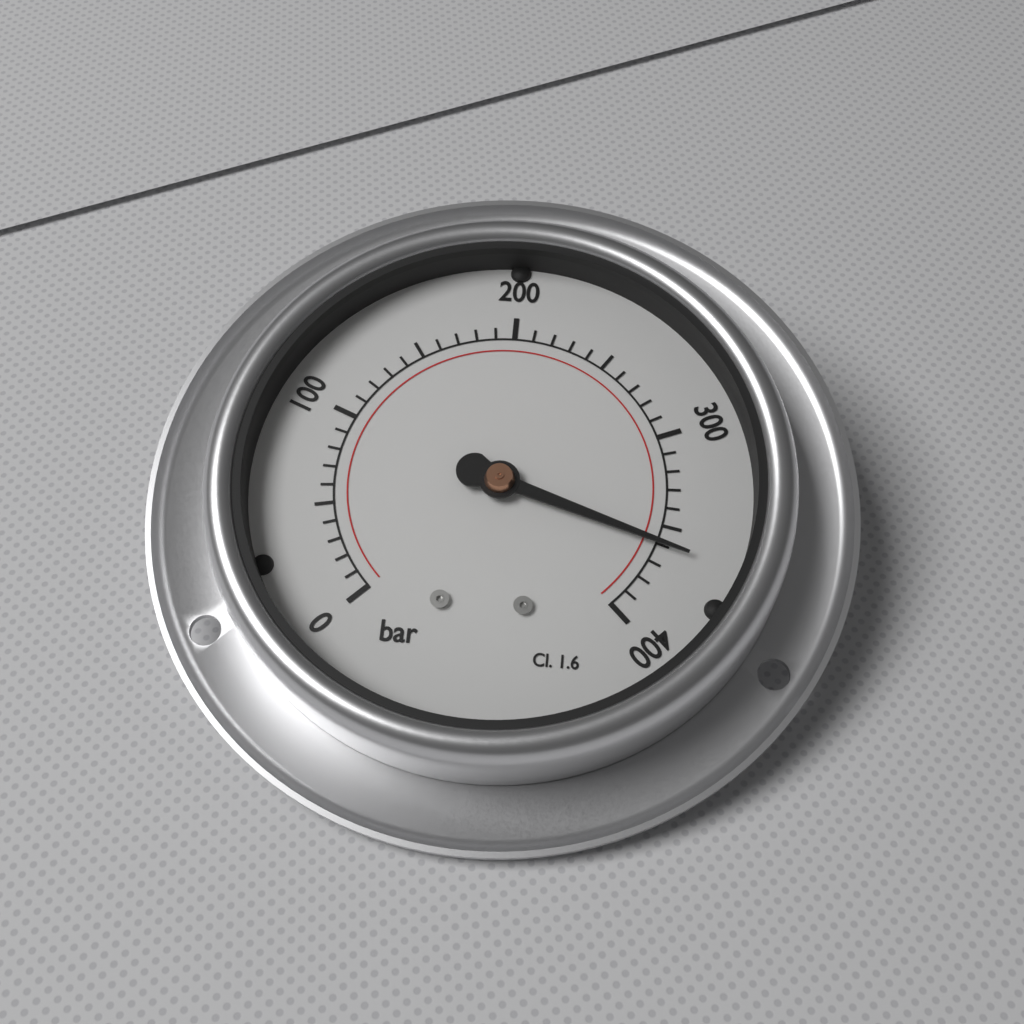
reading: 360 bar
